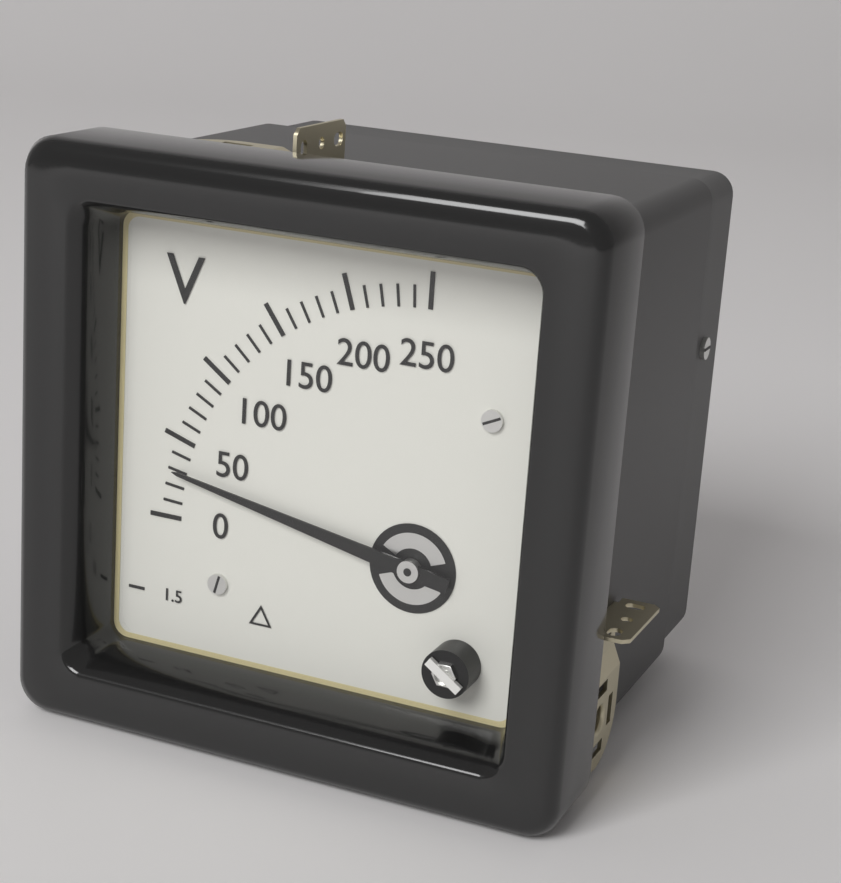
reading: 30 V
